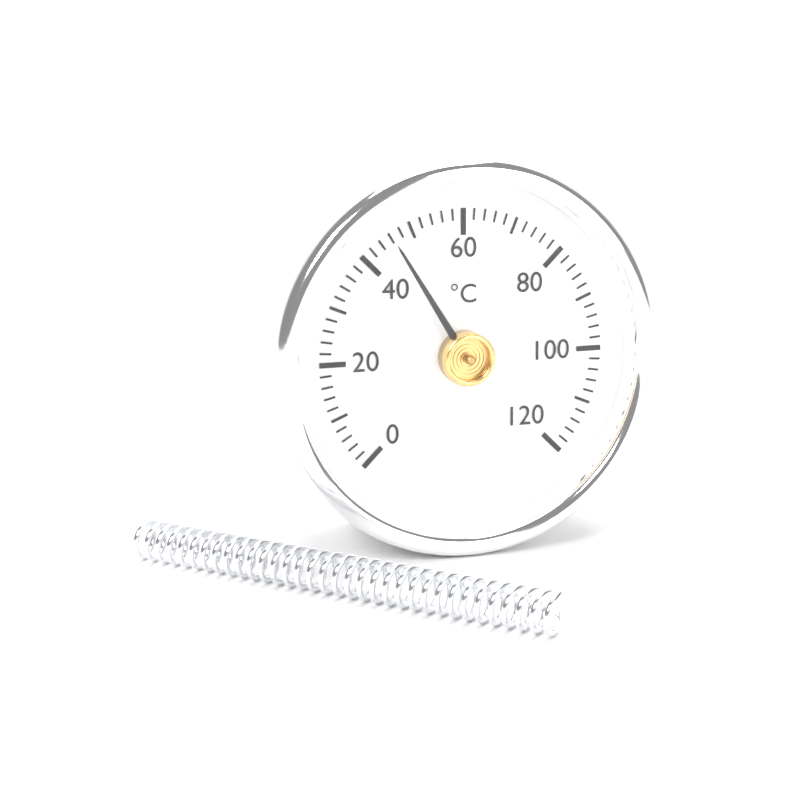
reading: 46 °C
